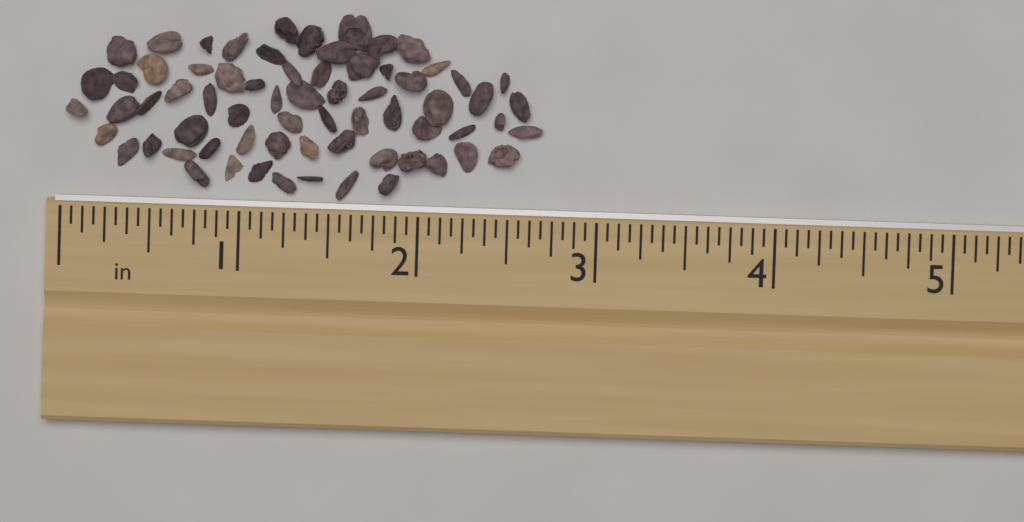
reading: 2.6875 in
